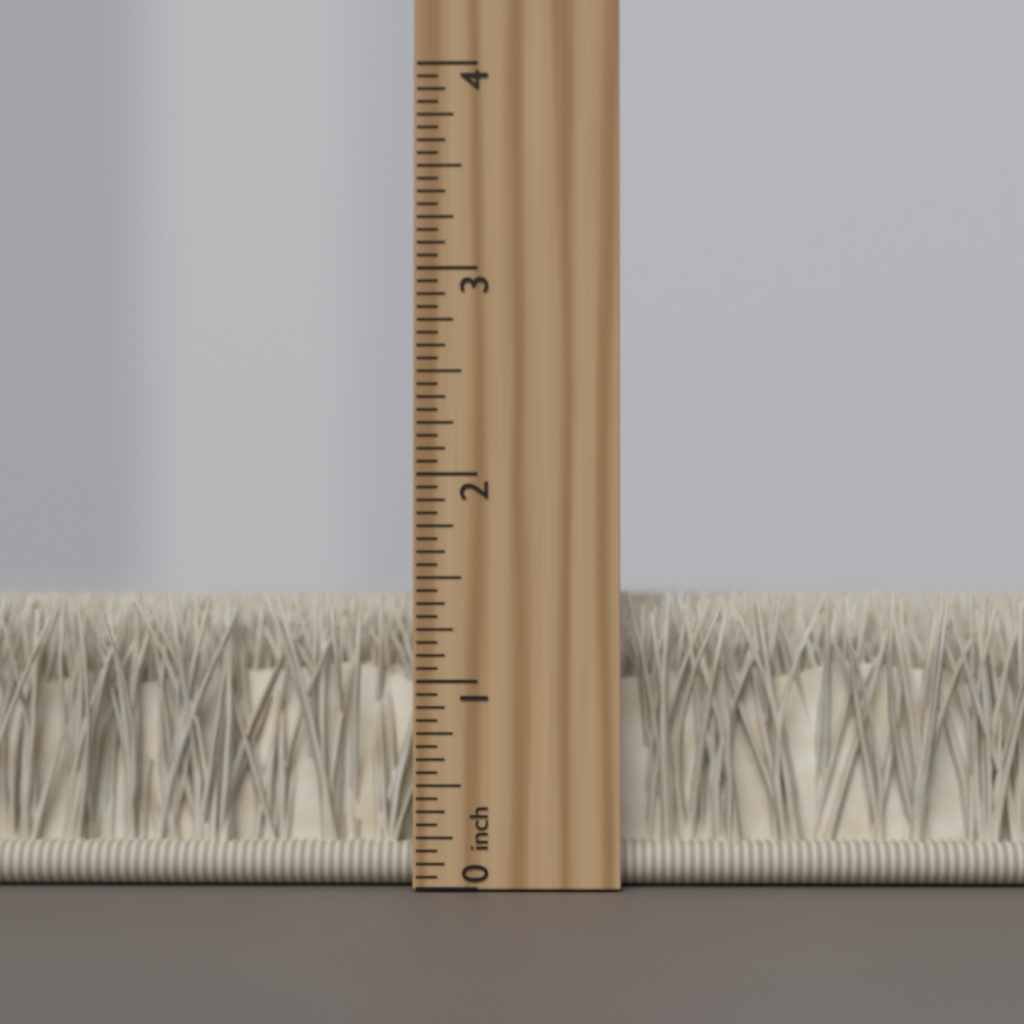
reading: 1.4375 inch
